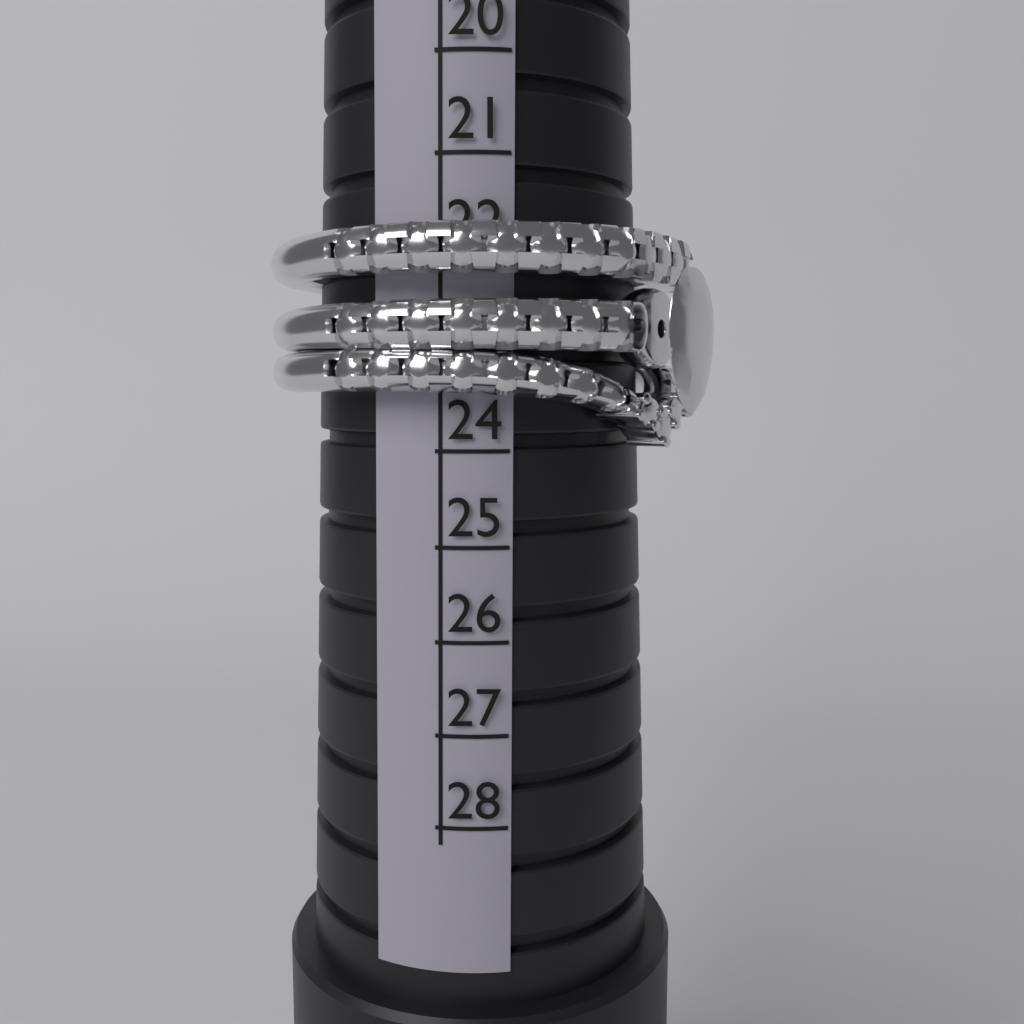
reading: 24 (no unit)
